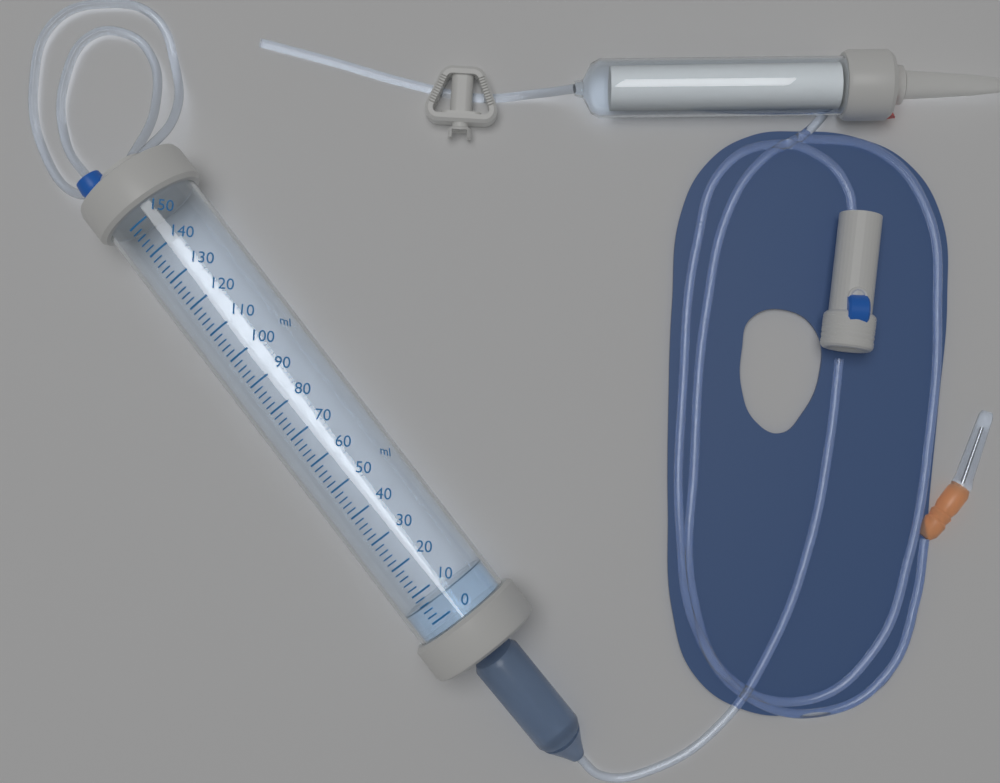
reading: 6 ml
